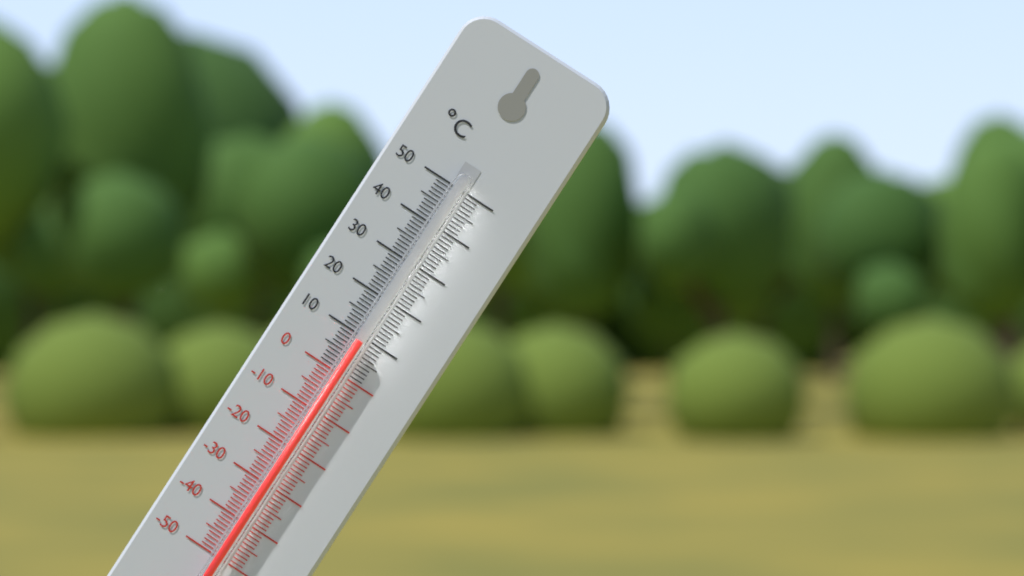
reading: 9 °C
